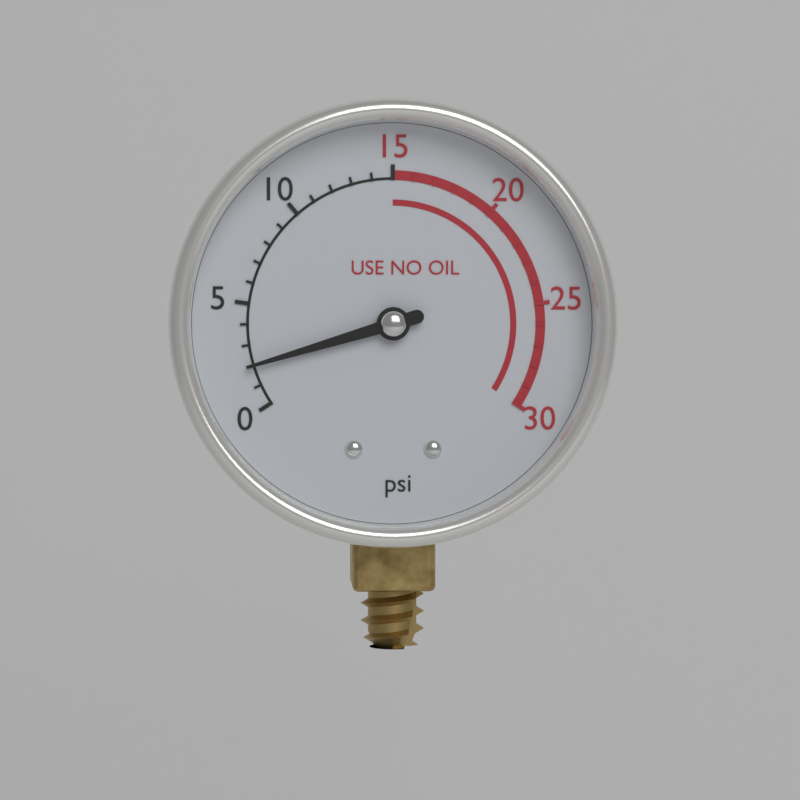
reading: 2 psi
